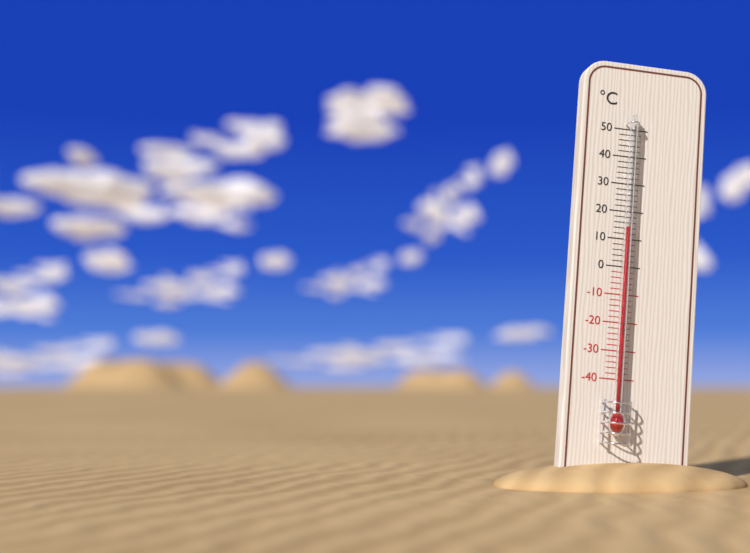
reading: 14 °C
